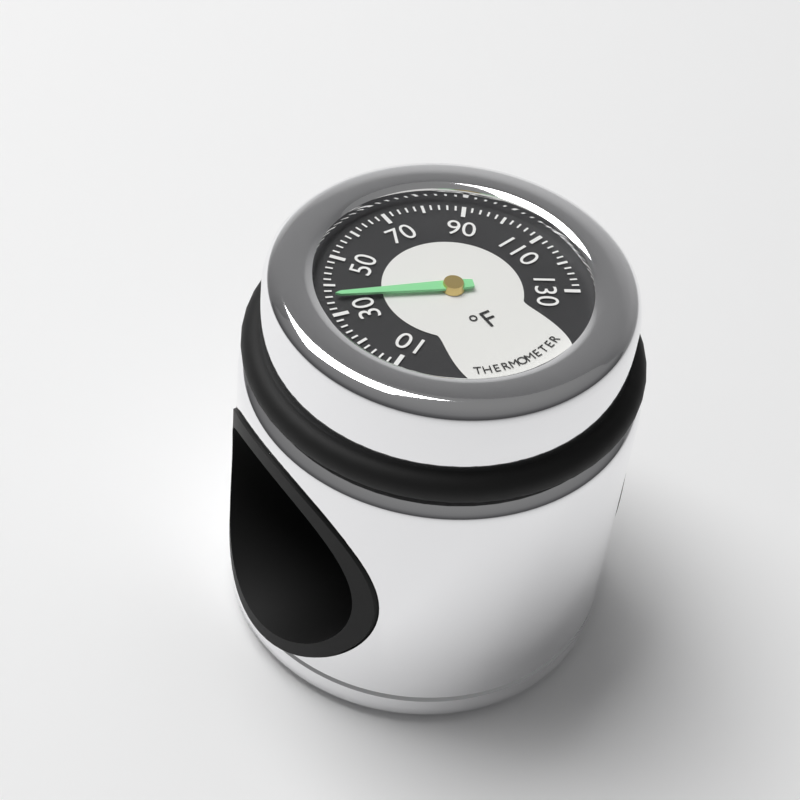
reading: 36 °F
